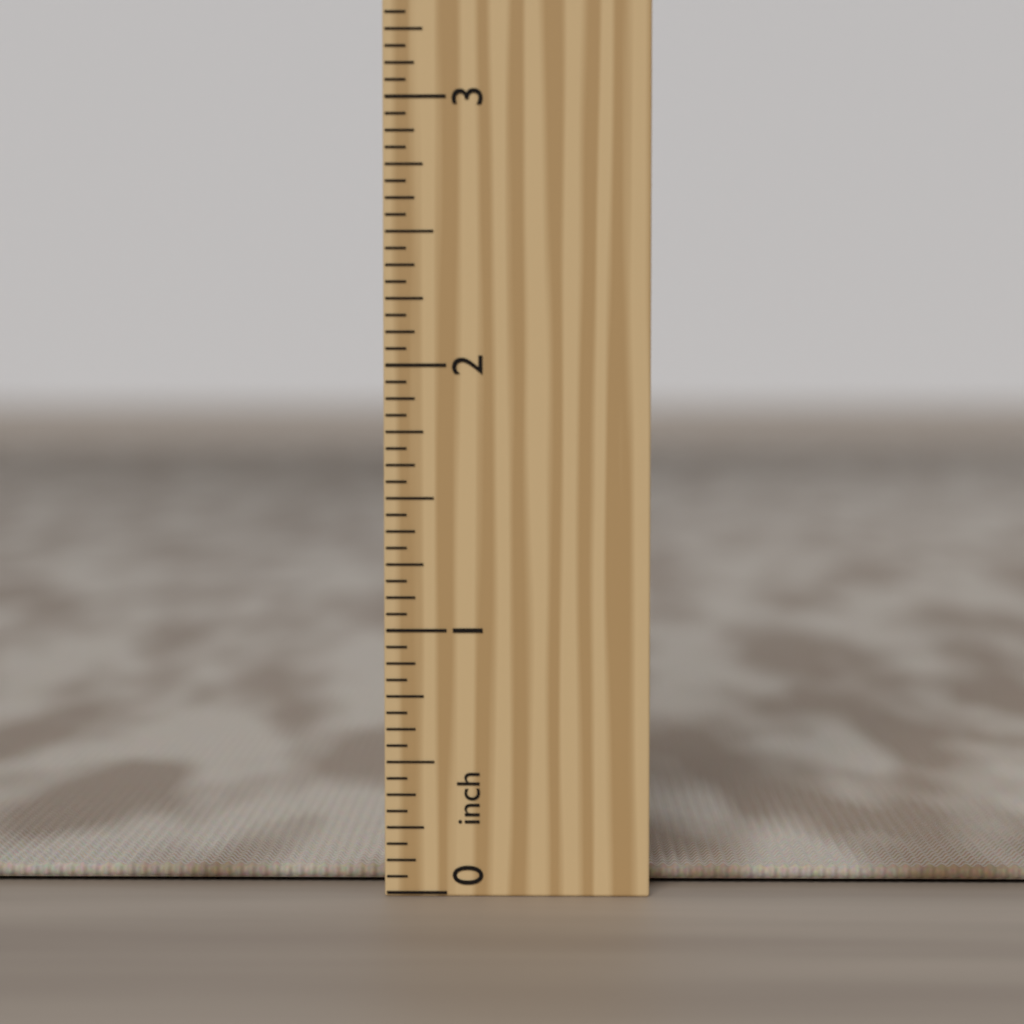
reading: 0.0625 inch
